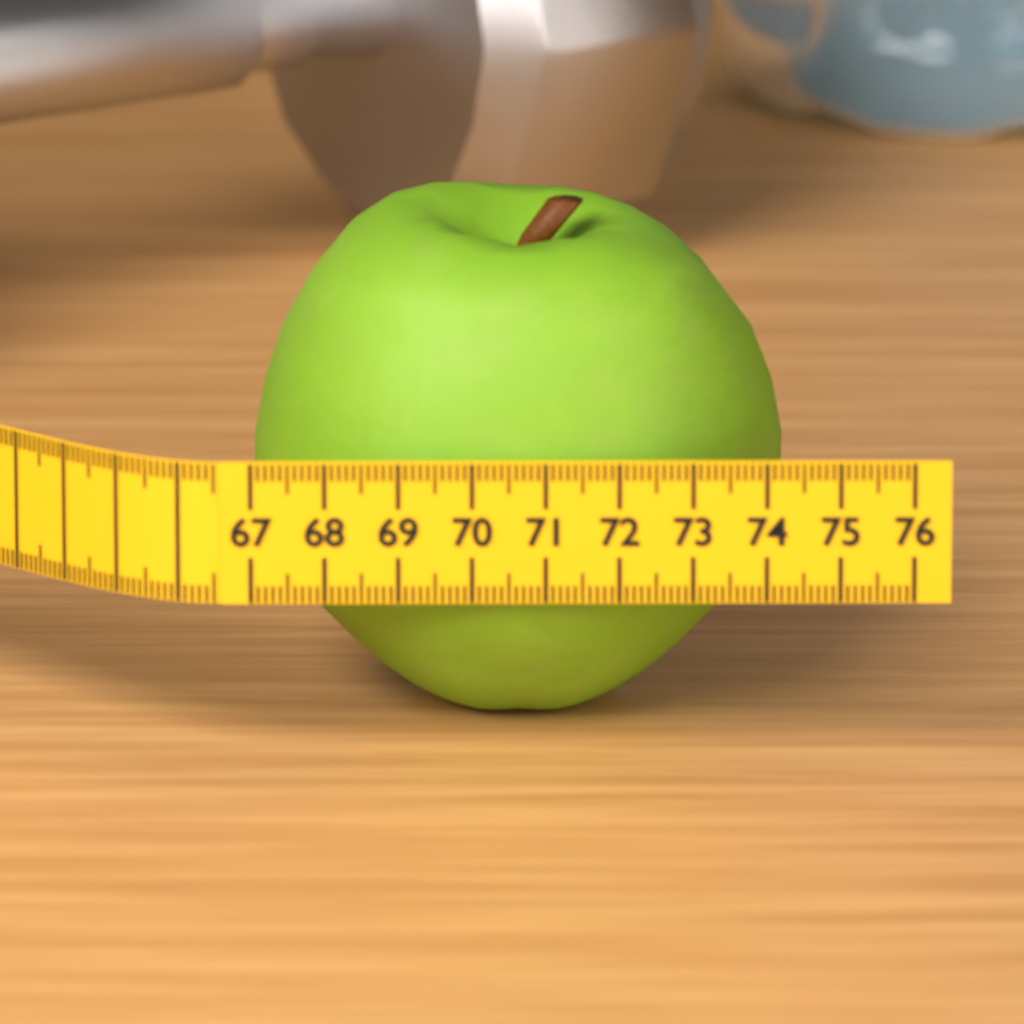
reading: 74.3 (no unit)
